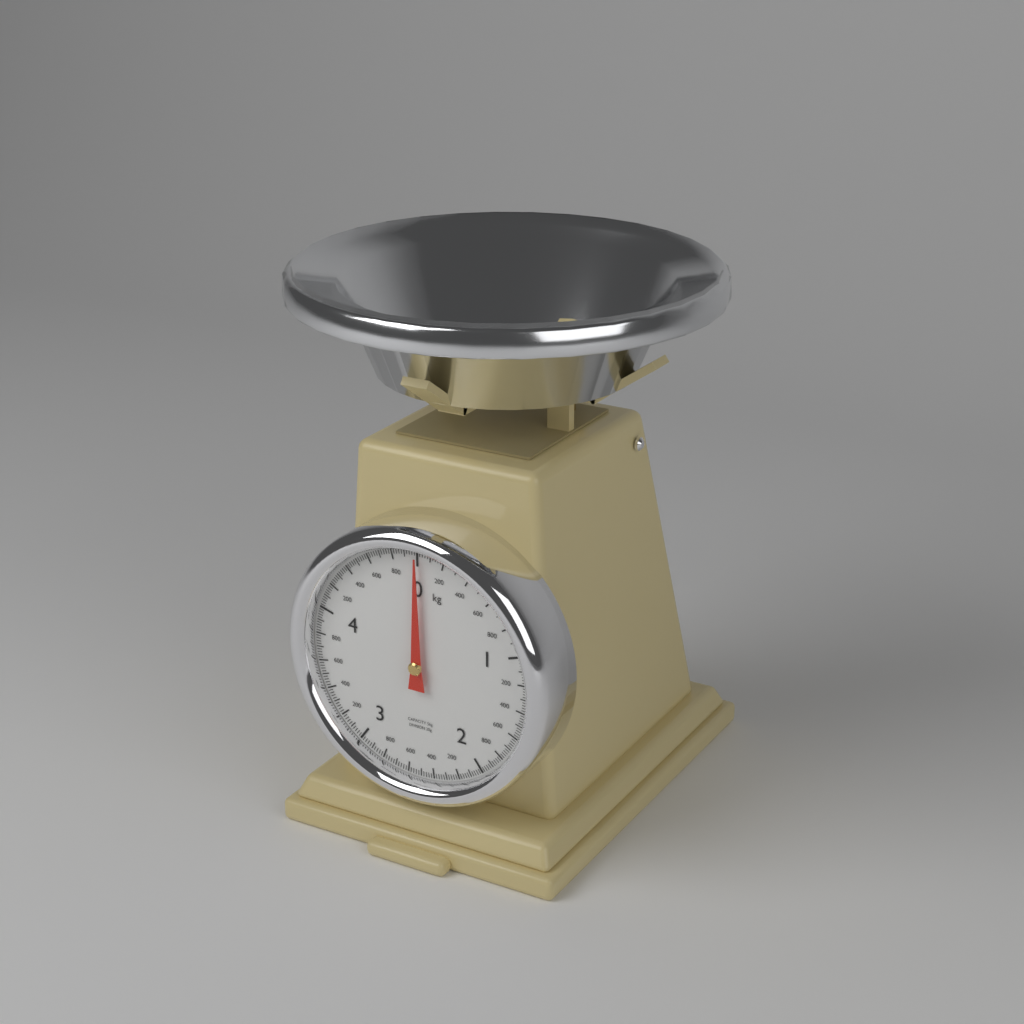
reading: 0.00 kg
